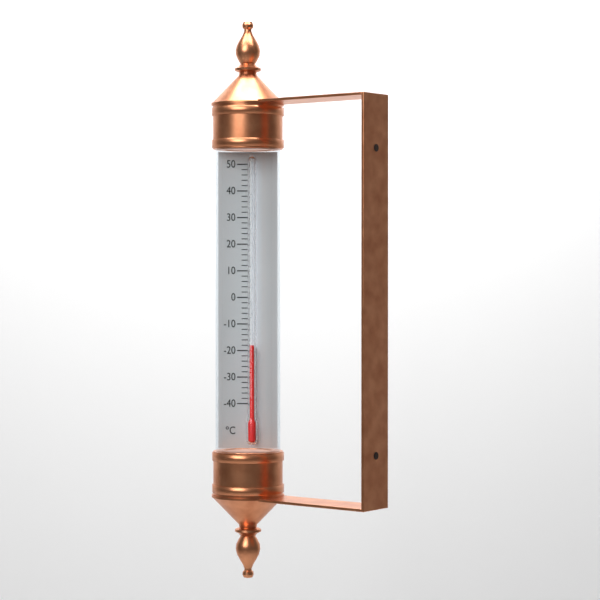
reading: -18 °C
